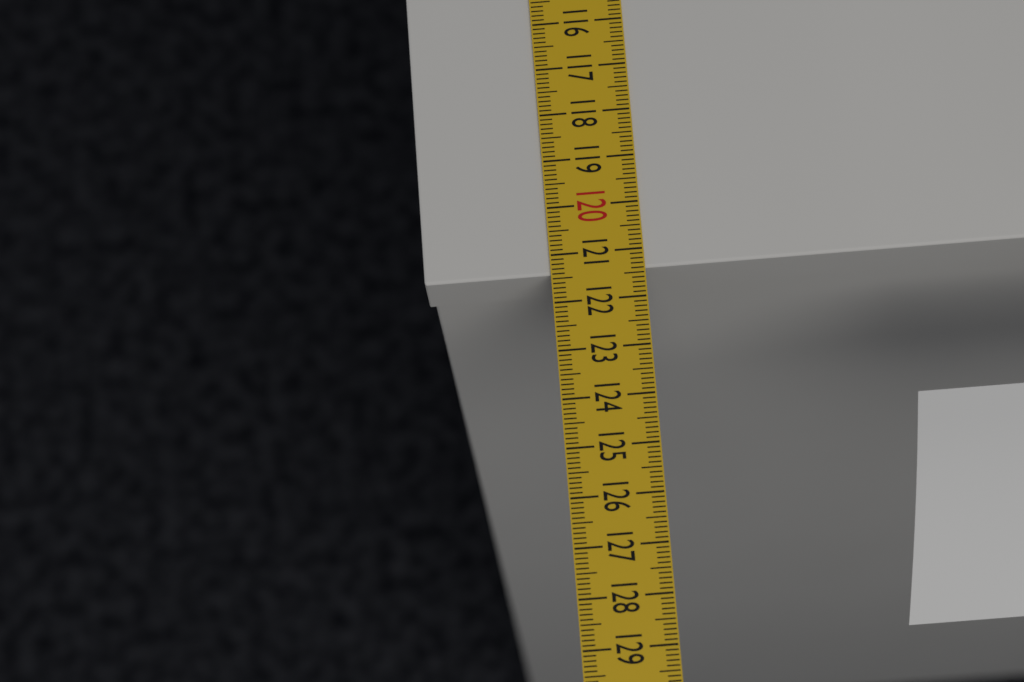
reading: 121.4 cm
